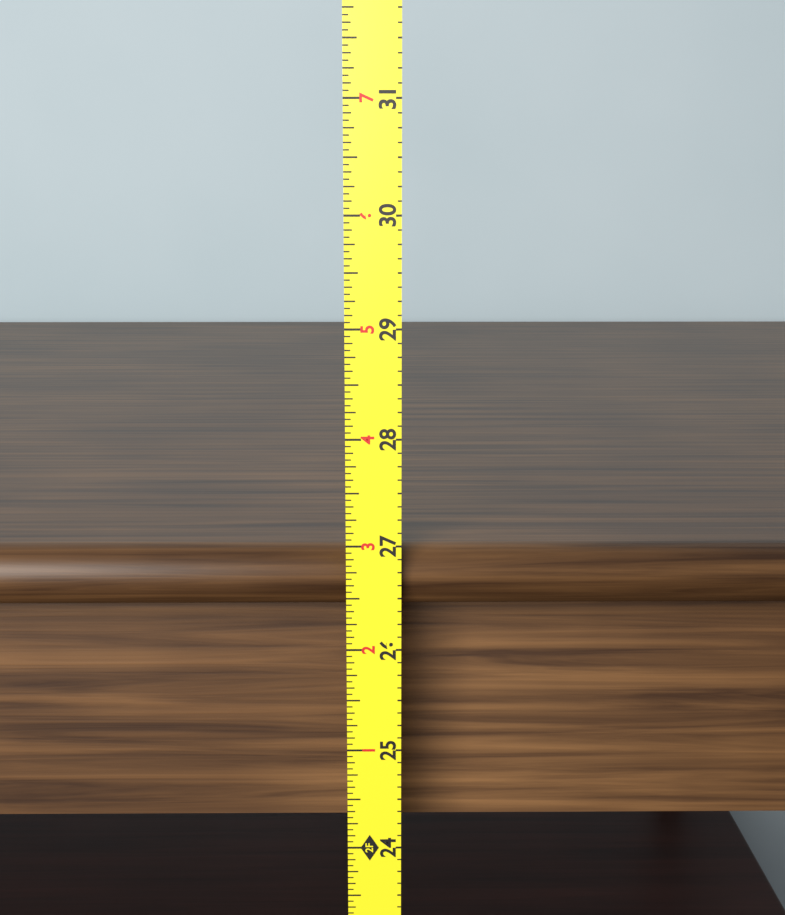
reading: 26.9375 in
